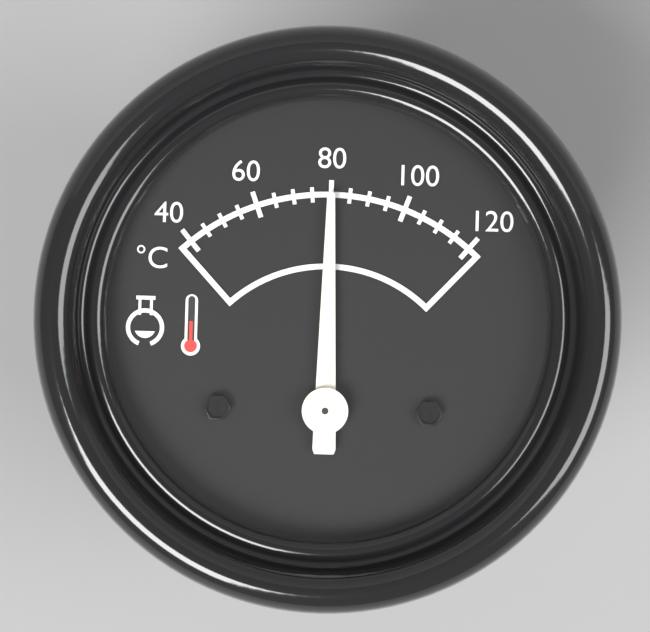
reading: 80 °C
